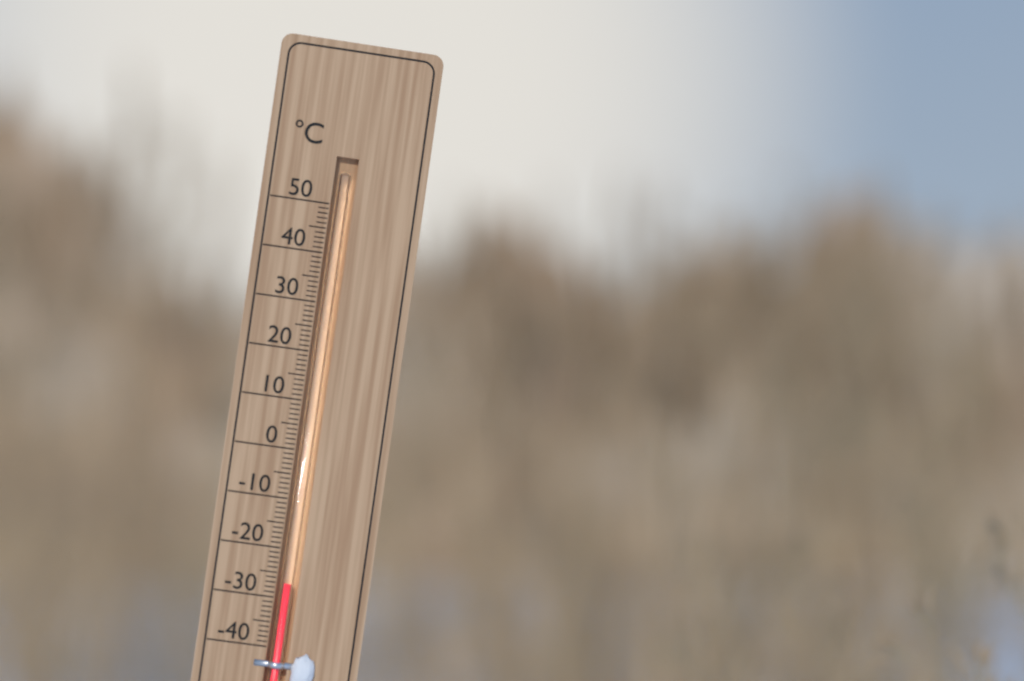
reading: -27 °C
